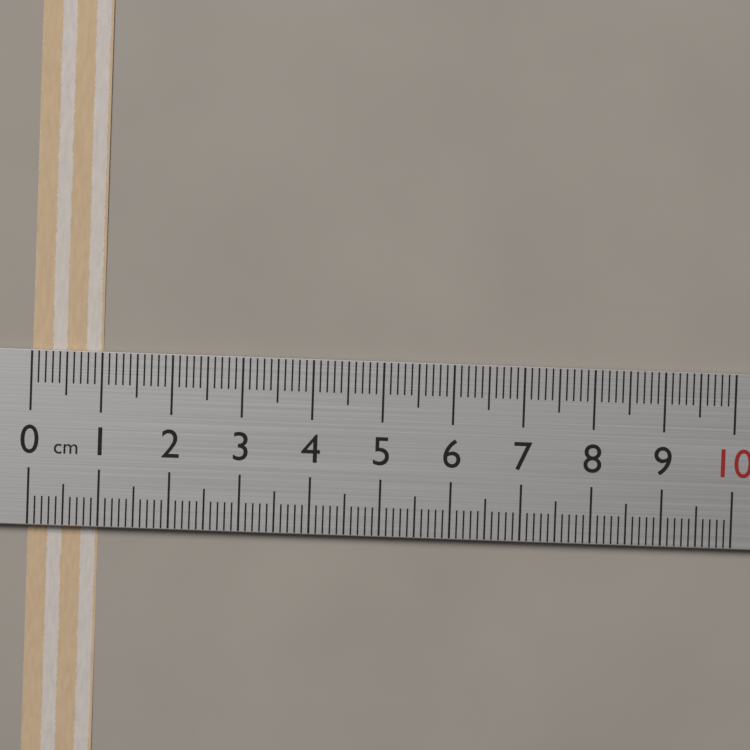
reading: 1.0 cm
